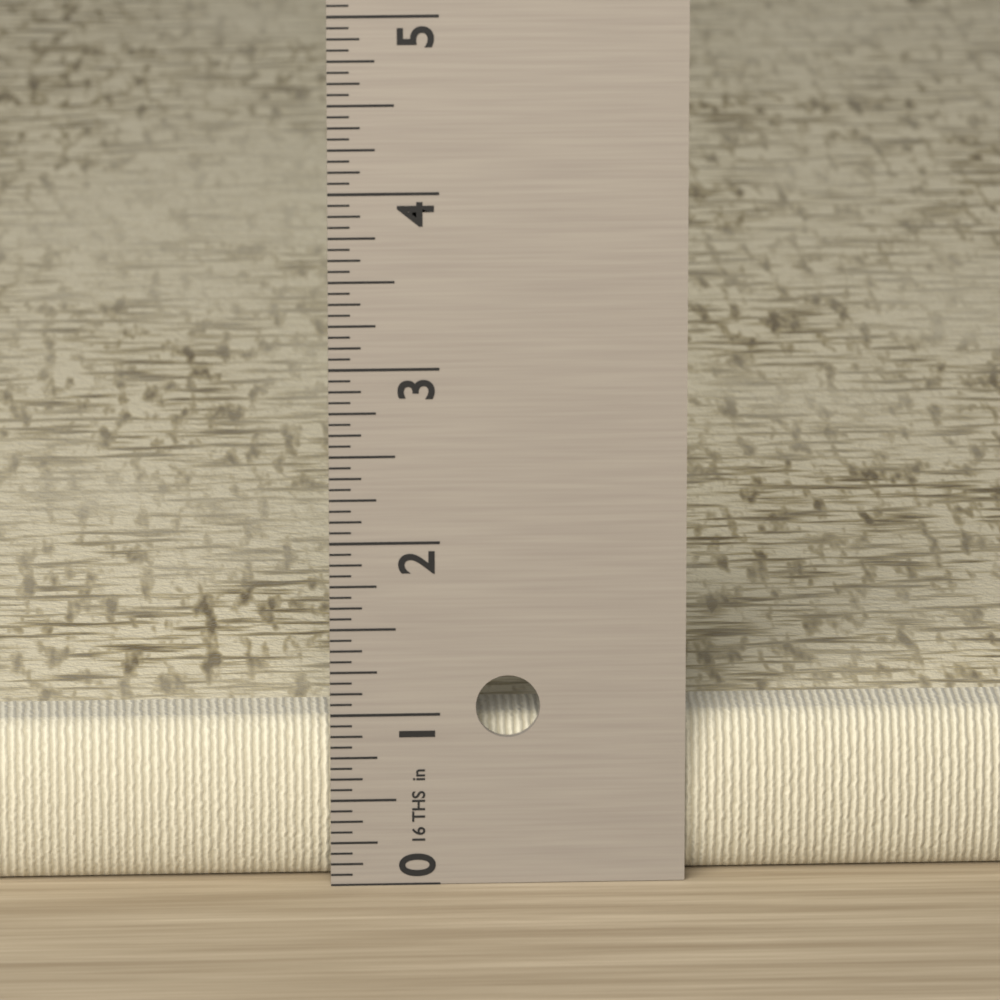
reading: 0.9375 in
